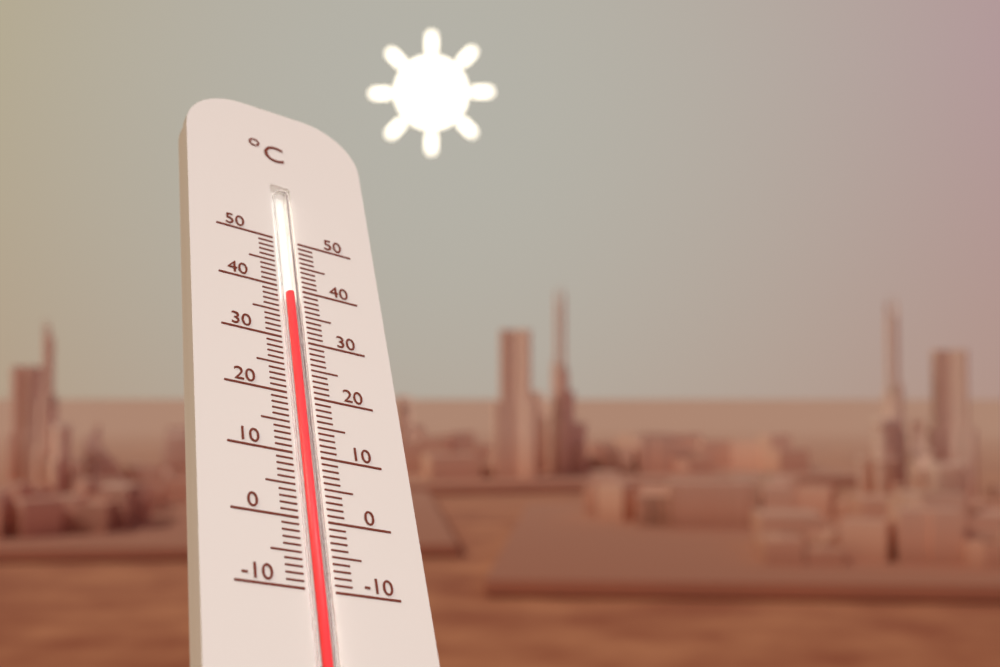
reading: 39 °C
